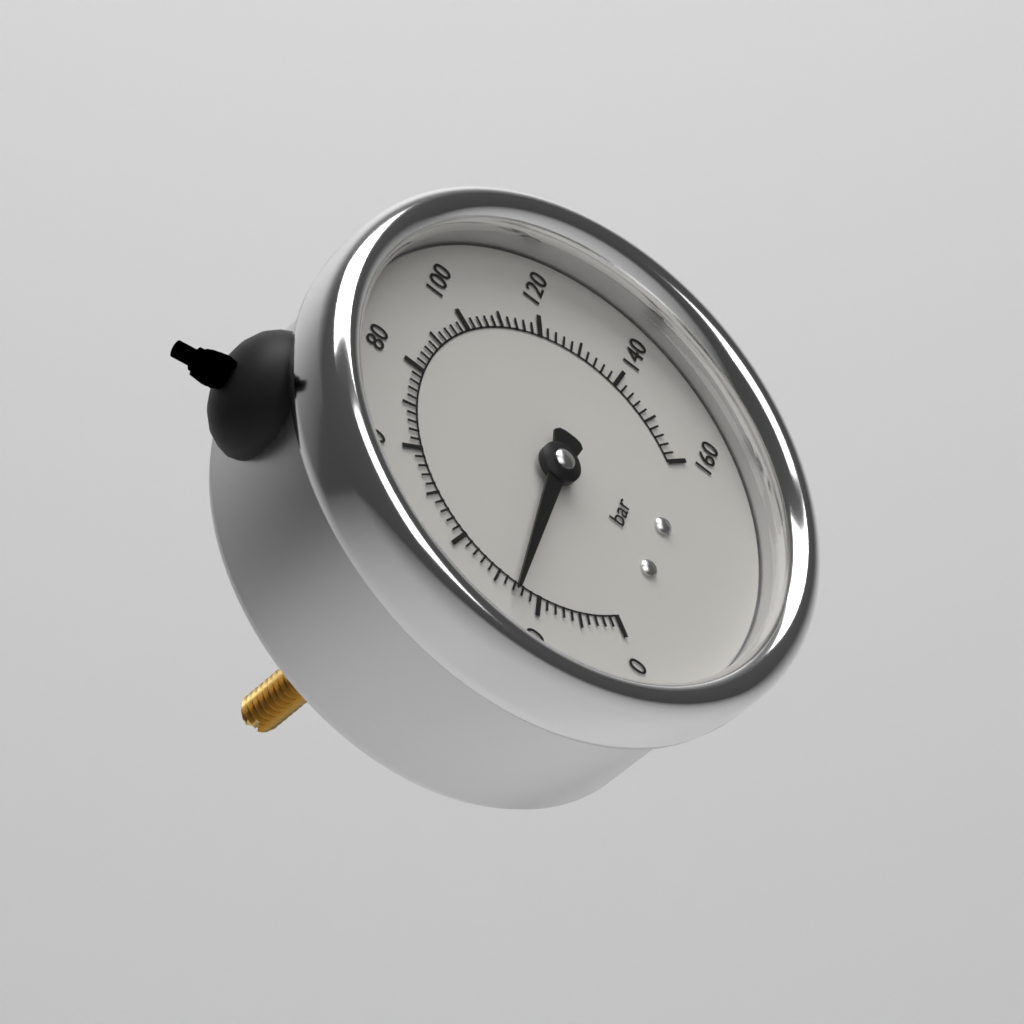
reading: 26 bar
